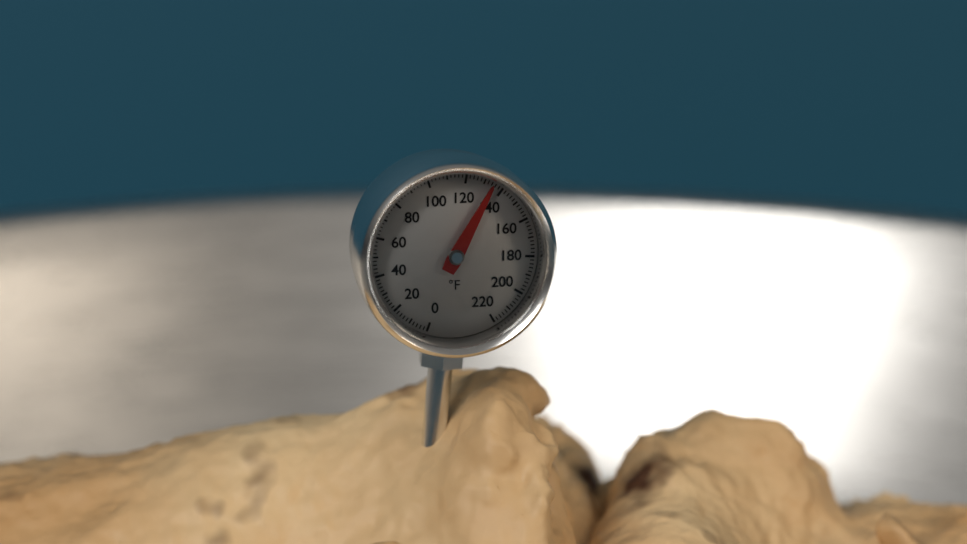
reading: 134 °F
